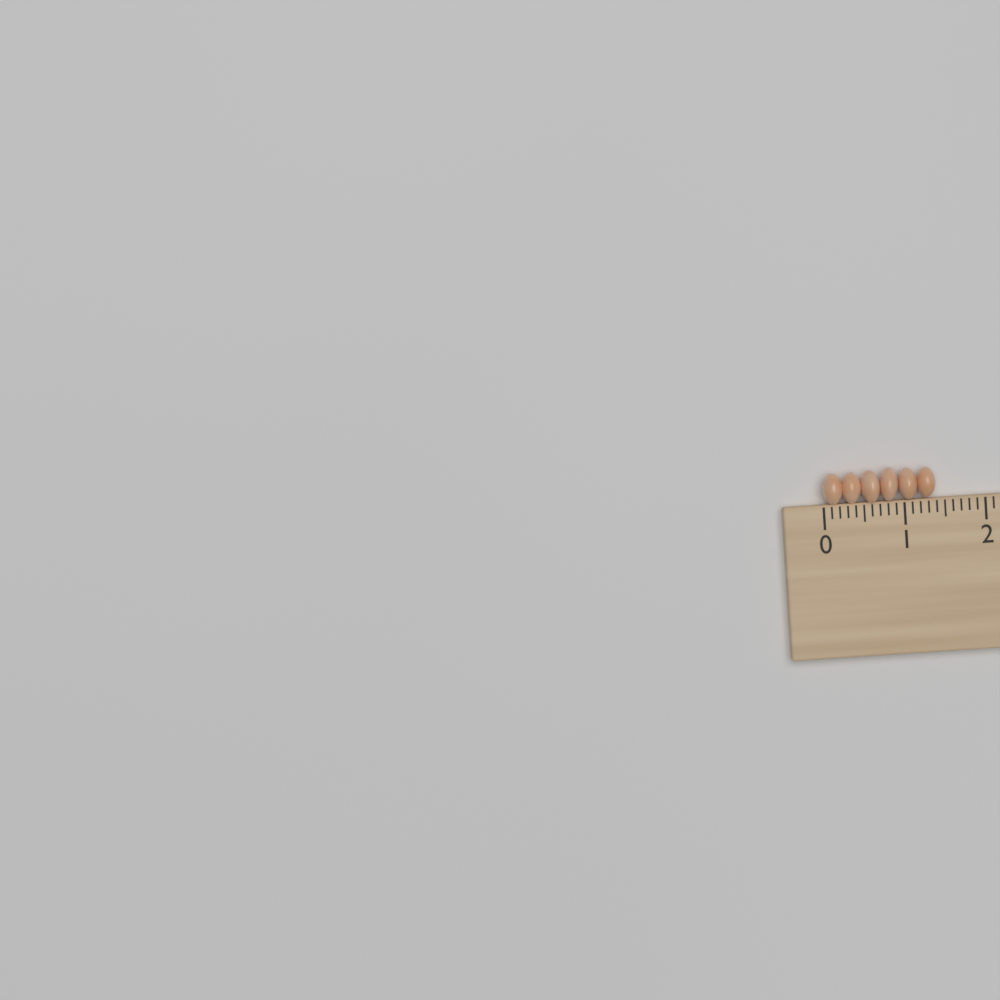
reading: 1.4 cm
